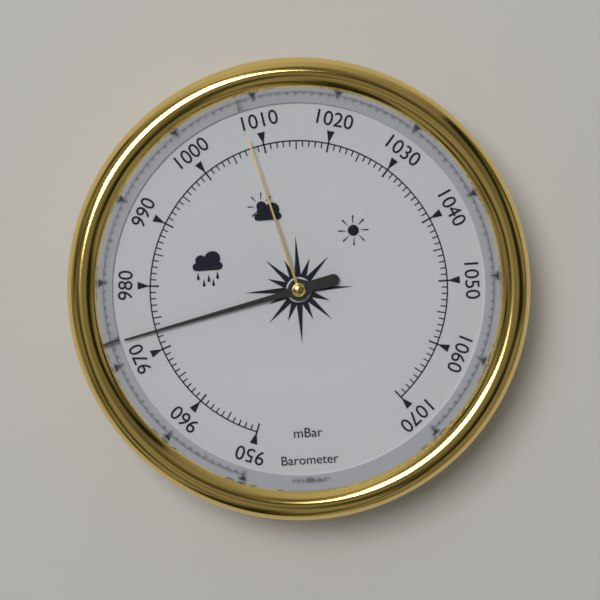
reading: 973 mbar
